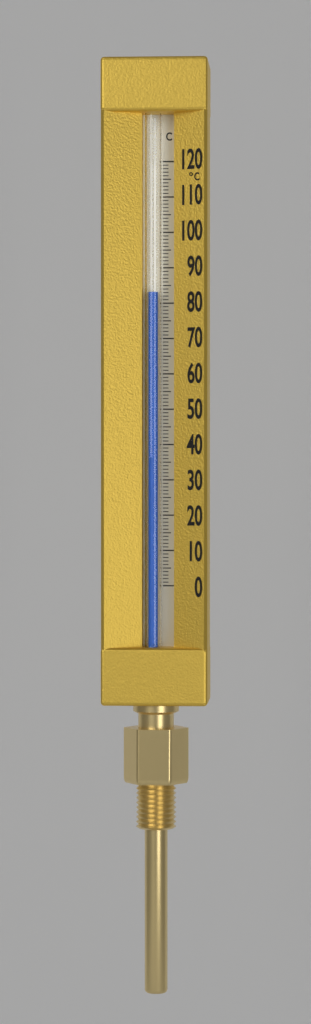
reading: 83 °C
